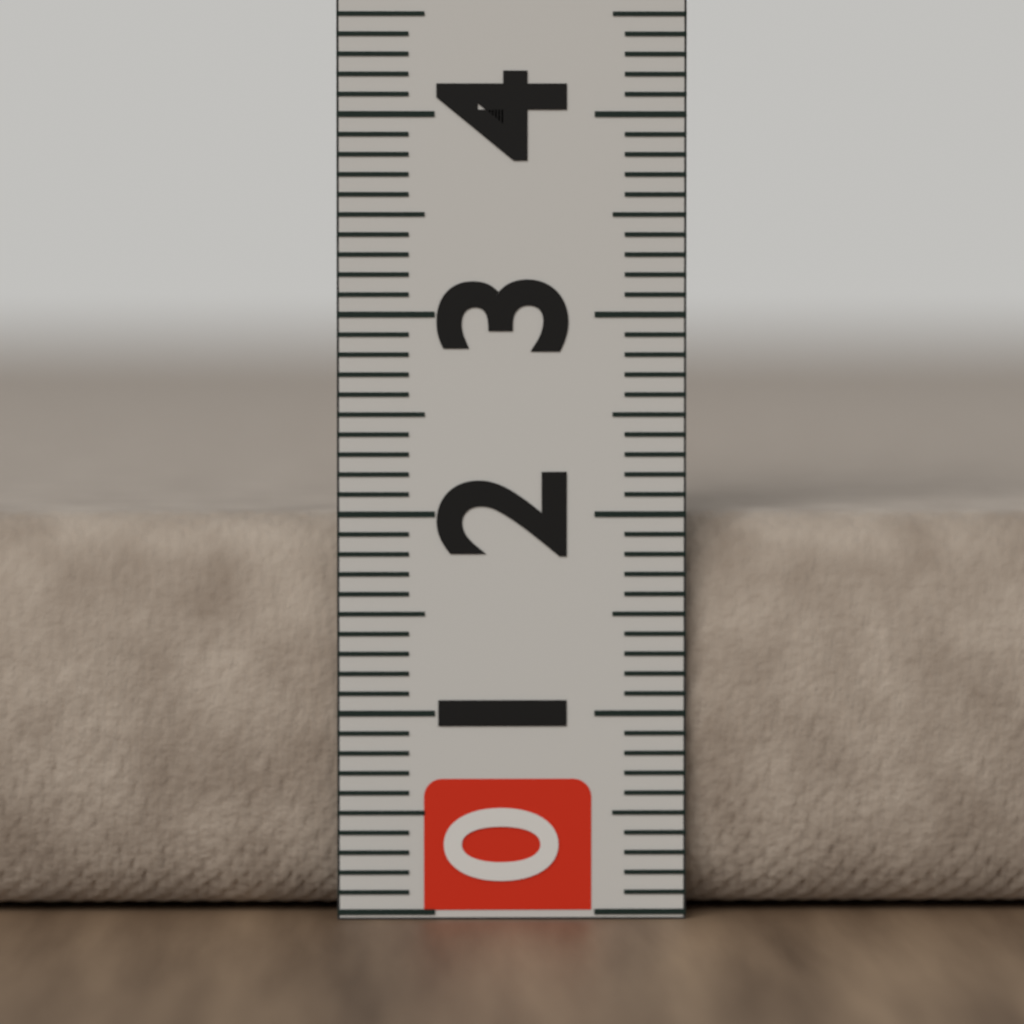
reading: 2.0 (no unit)
